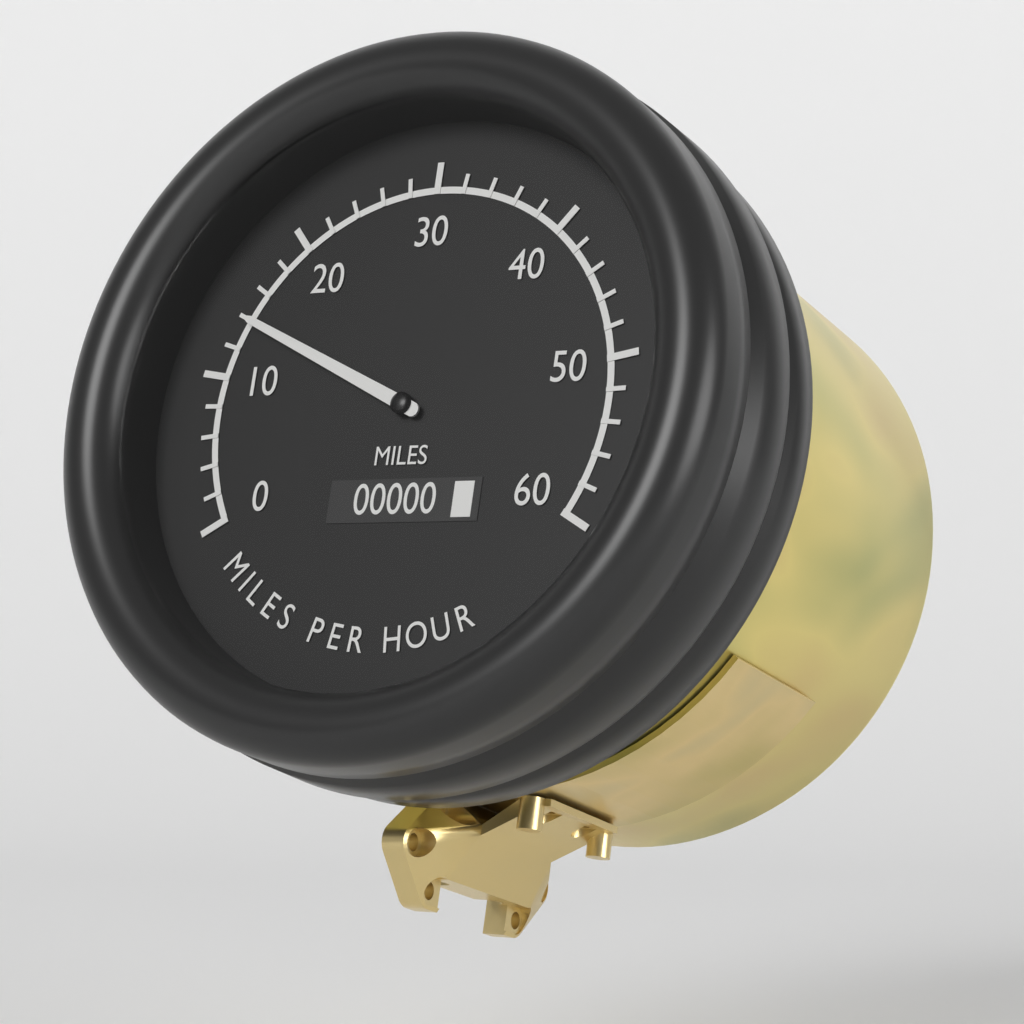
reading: 14 mph
